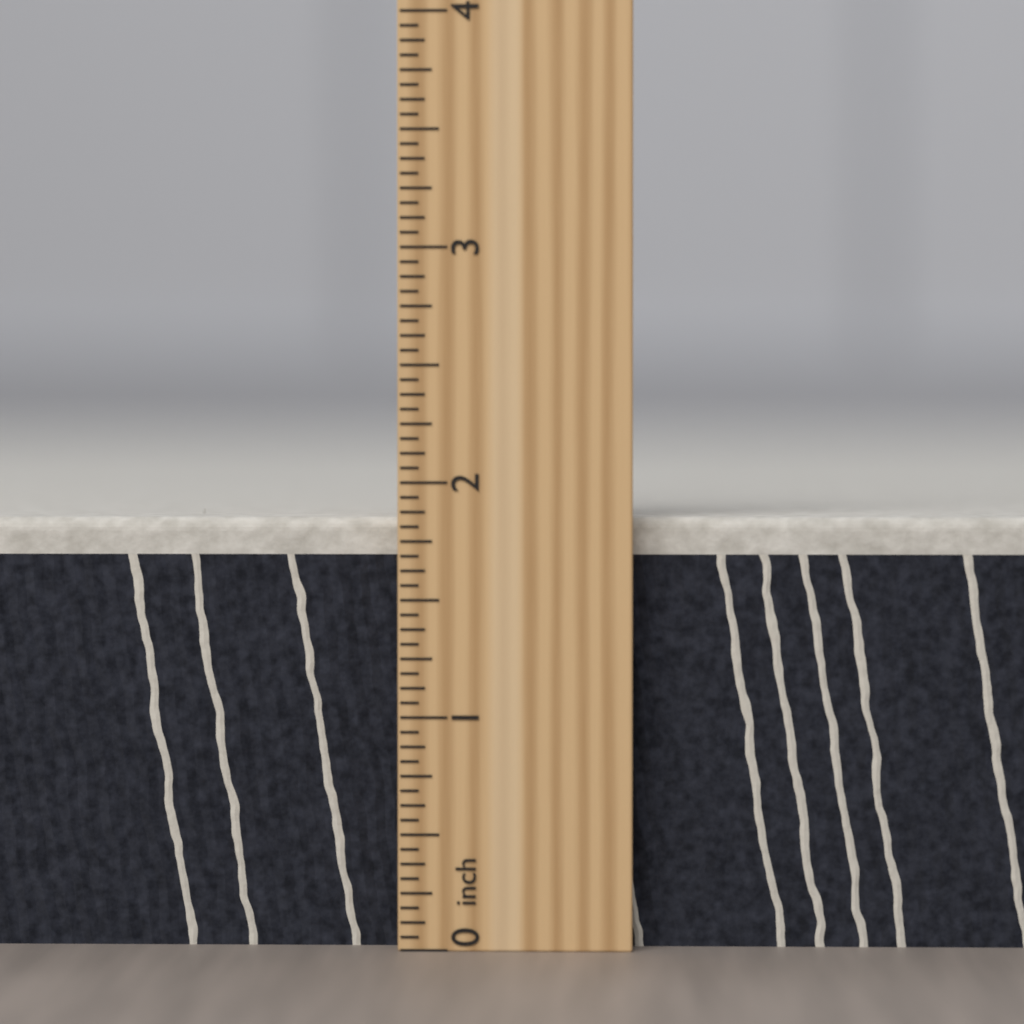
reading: 1.8750 inch
